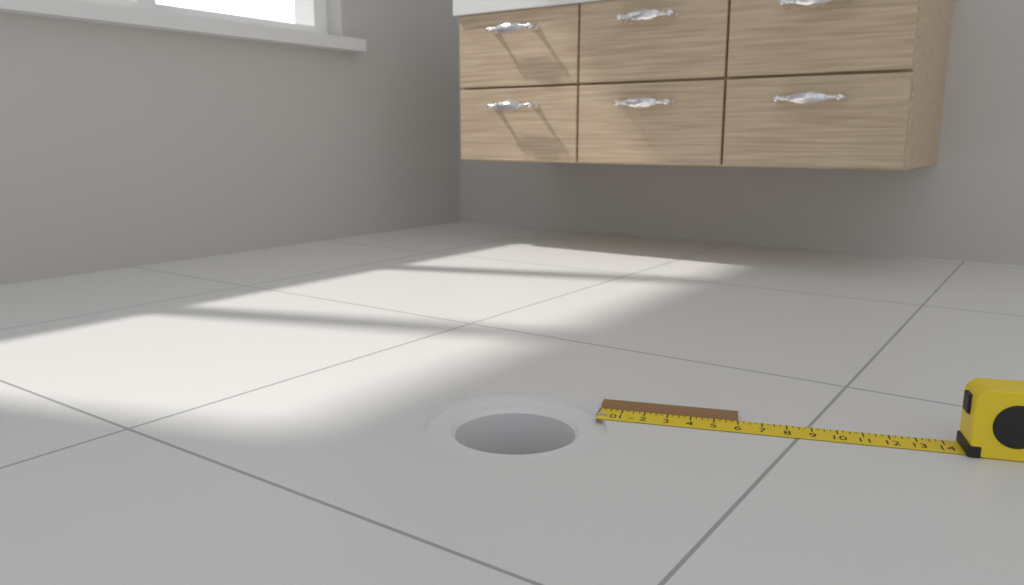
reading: 6.00 in
